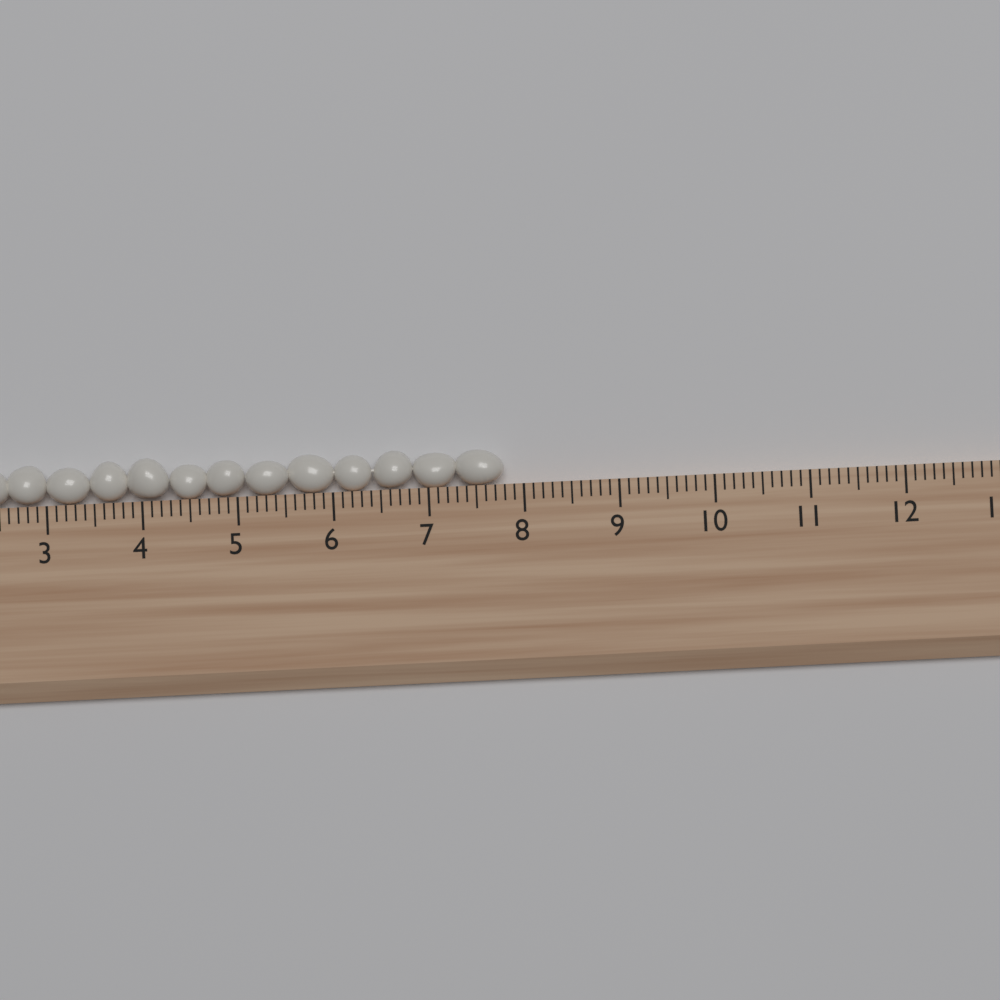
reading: 7.8 (no unit)
